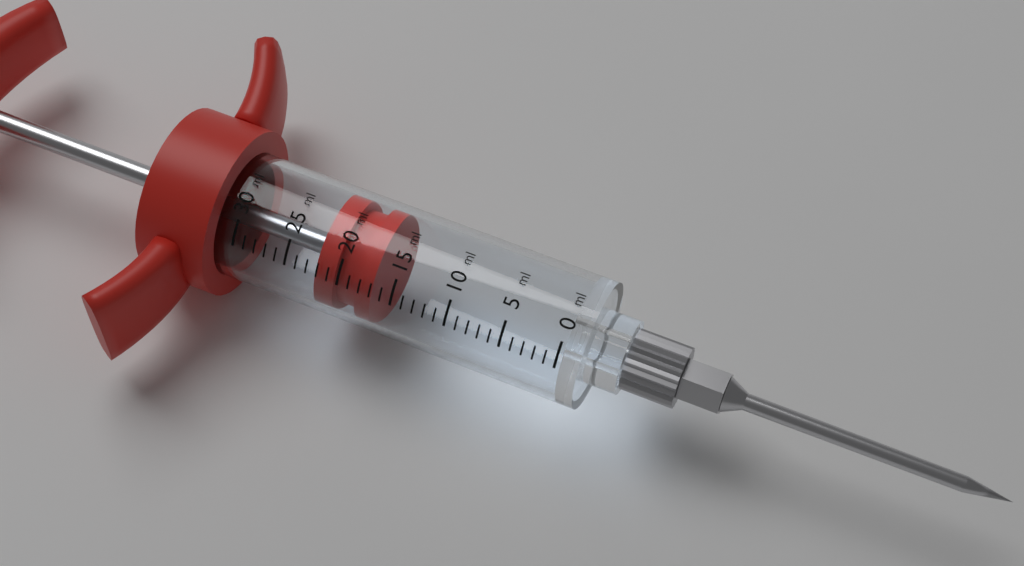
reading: 17 ml
